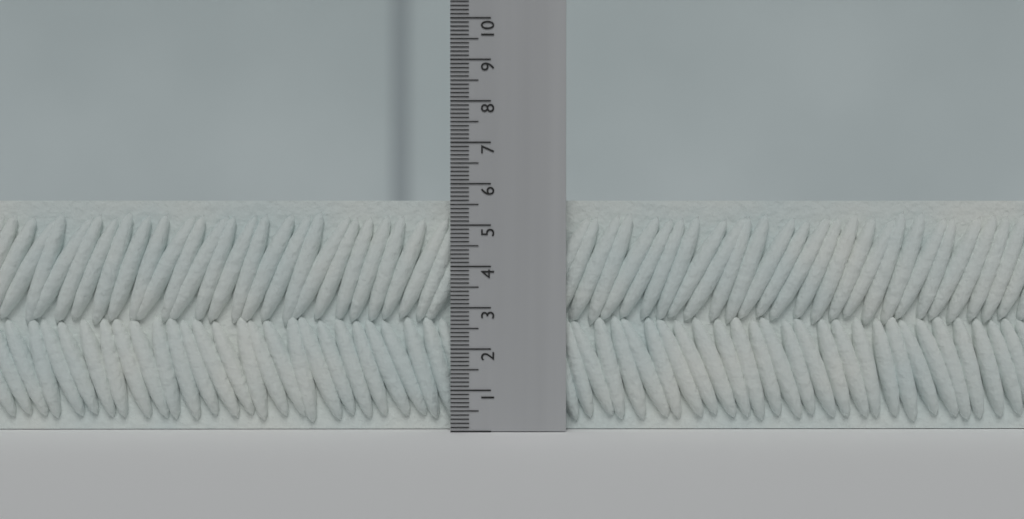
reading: 5.6 (no unit)
